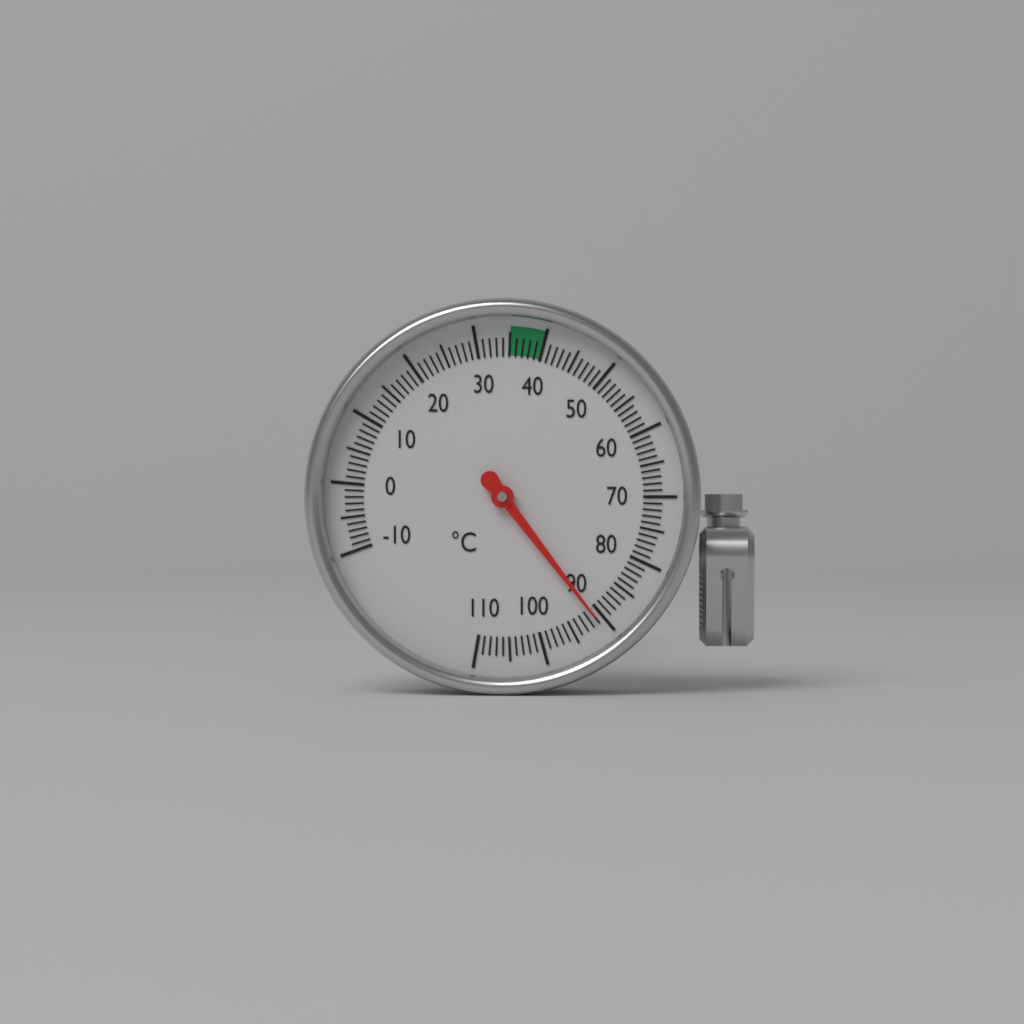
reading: 91 °C
